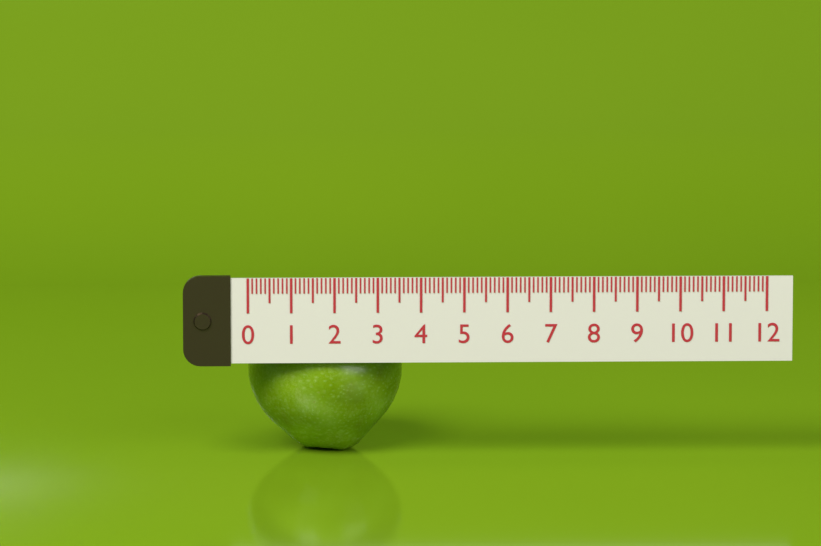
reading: 3.6 (no unit)
